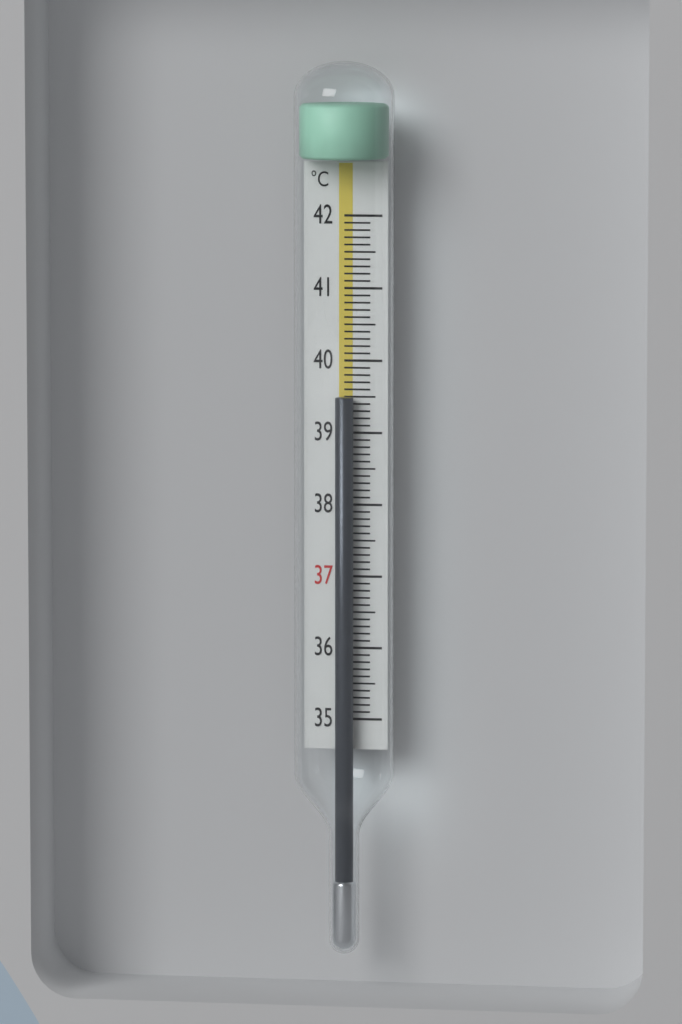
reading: 39.5 °C
